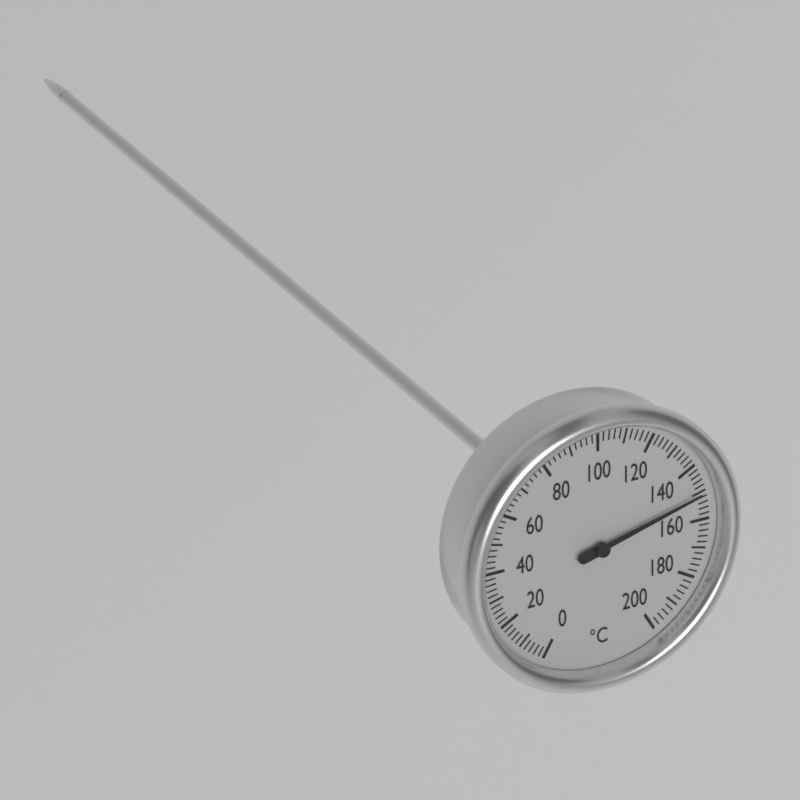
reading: 150 °C
